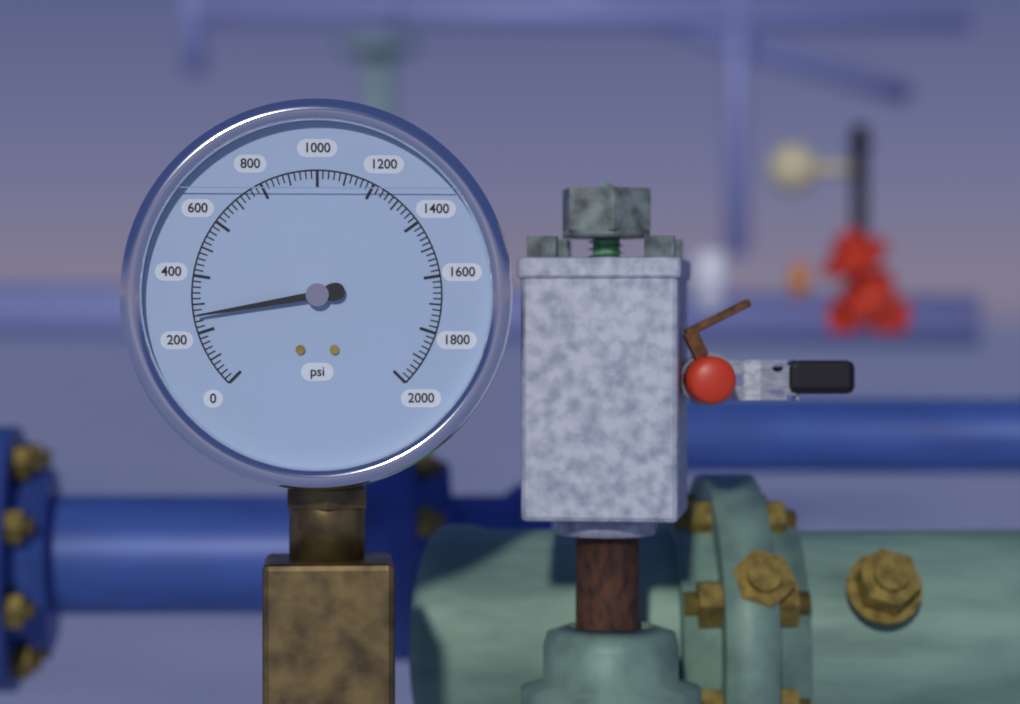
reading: 260 psi
